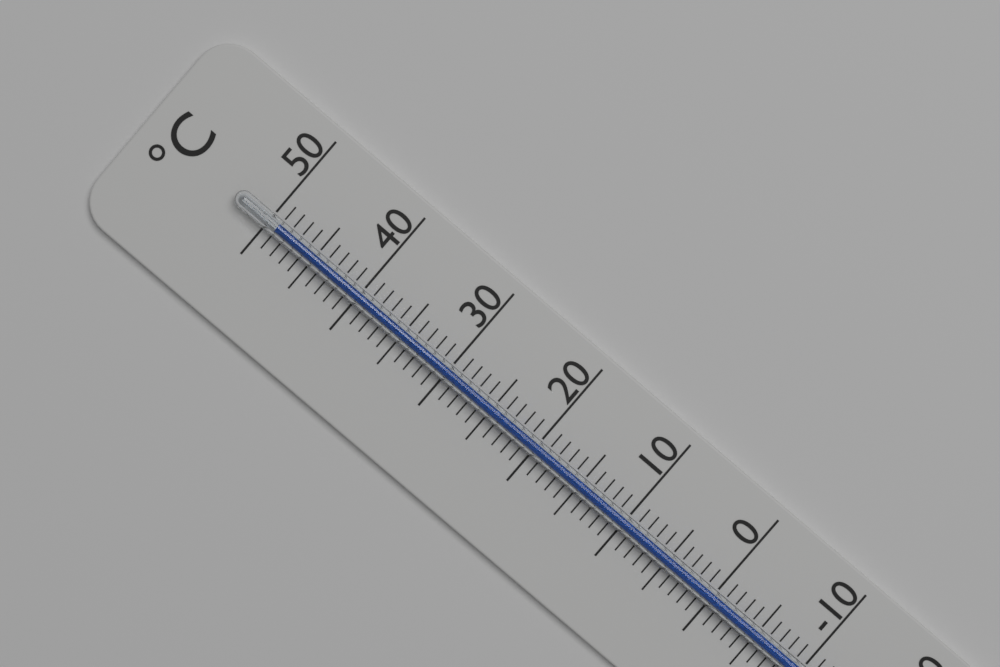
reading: 49 °C
